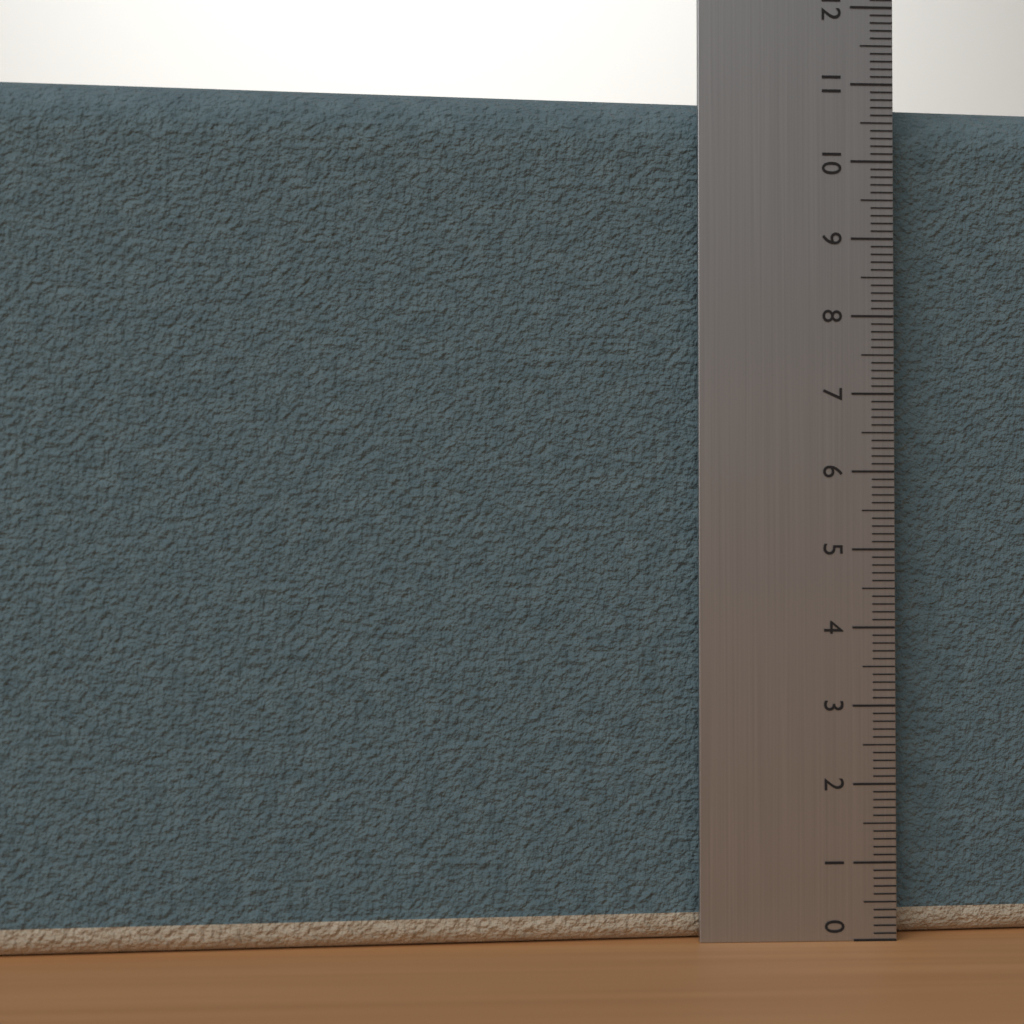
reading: 10.9 (no unit)
